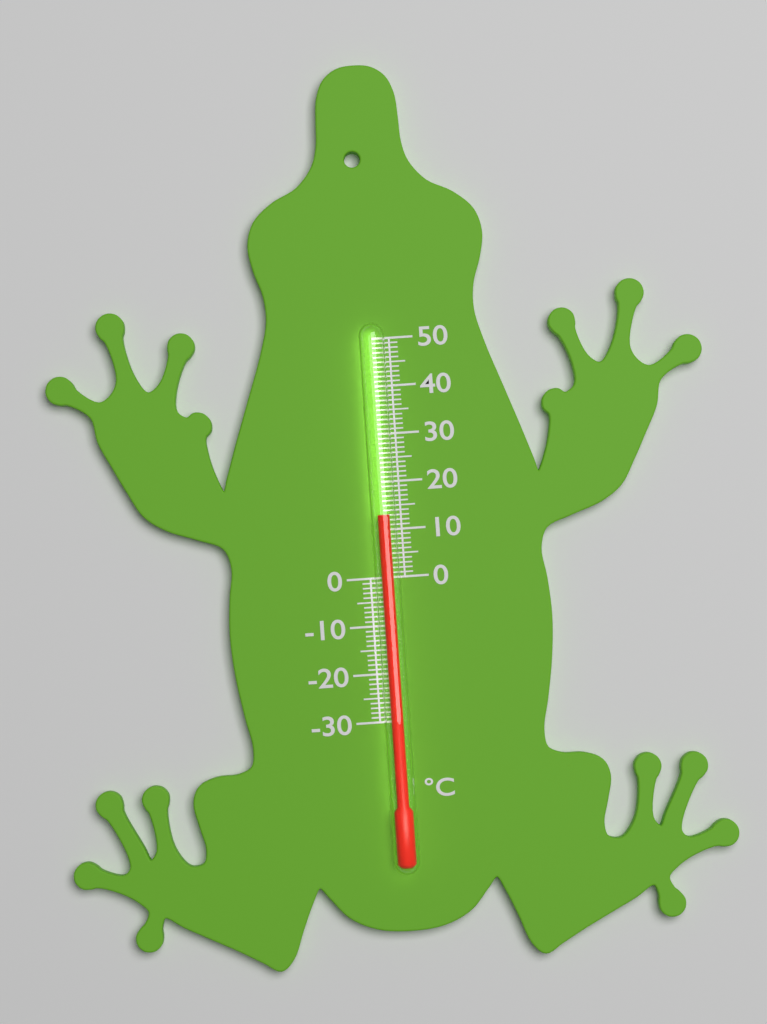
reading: 13 °C
